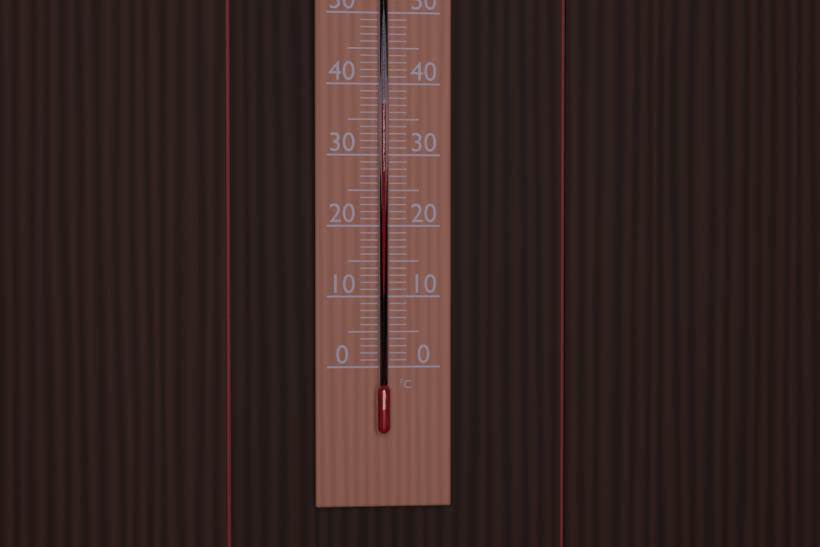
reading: 37 °C
